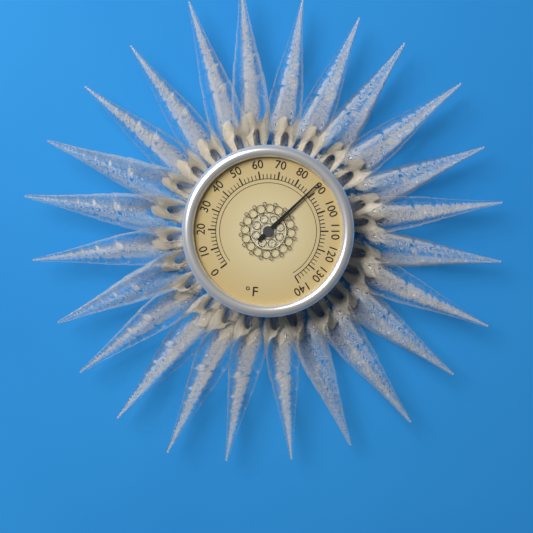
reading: 88 °F
